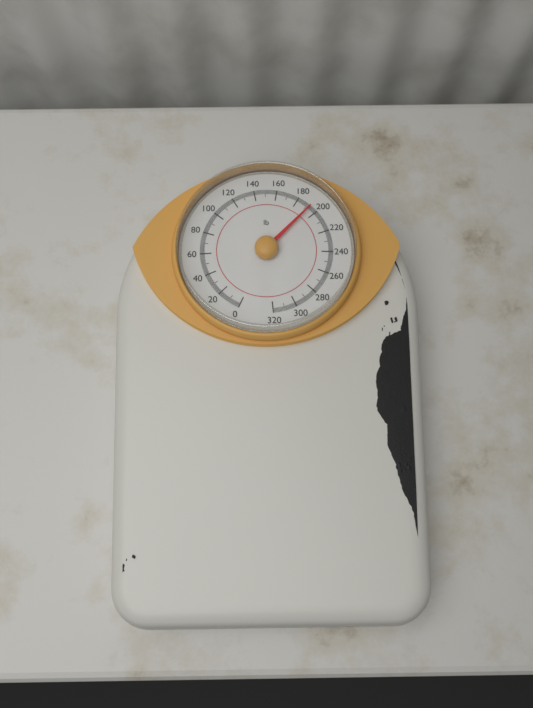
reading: 193 lb
